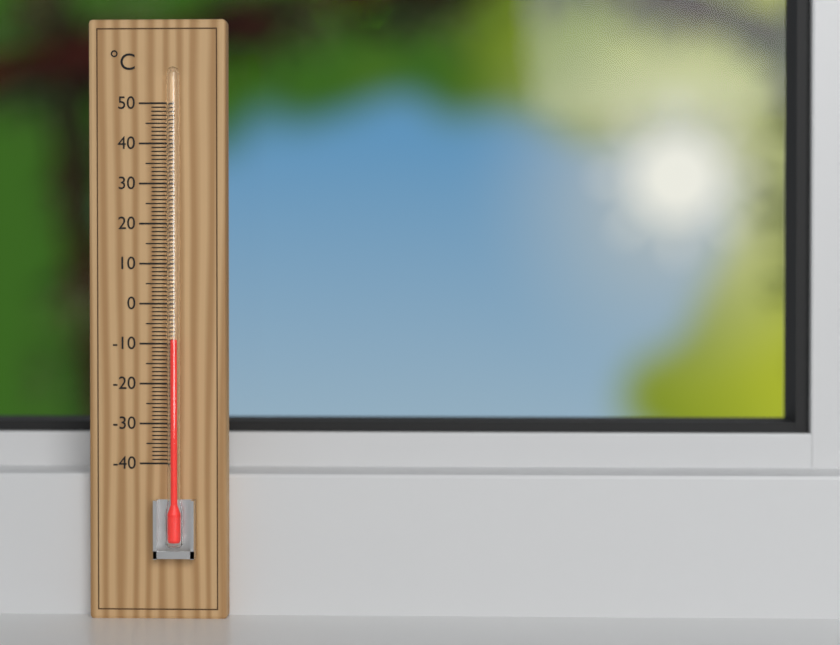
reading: -9 °C
